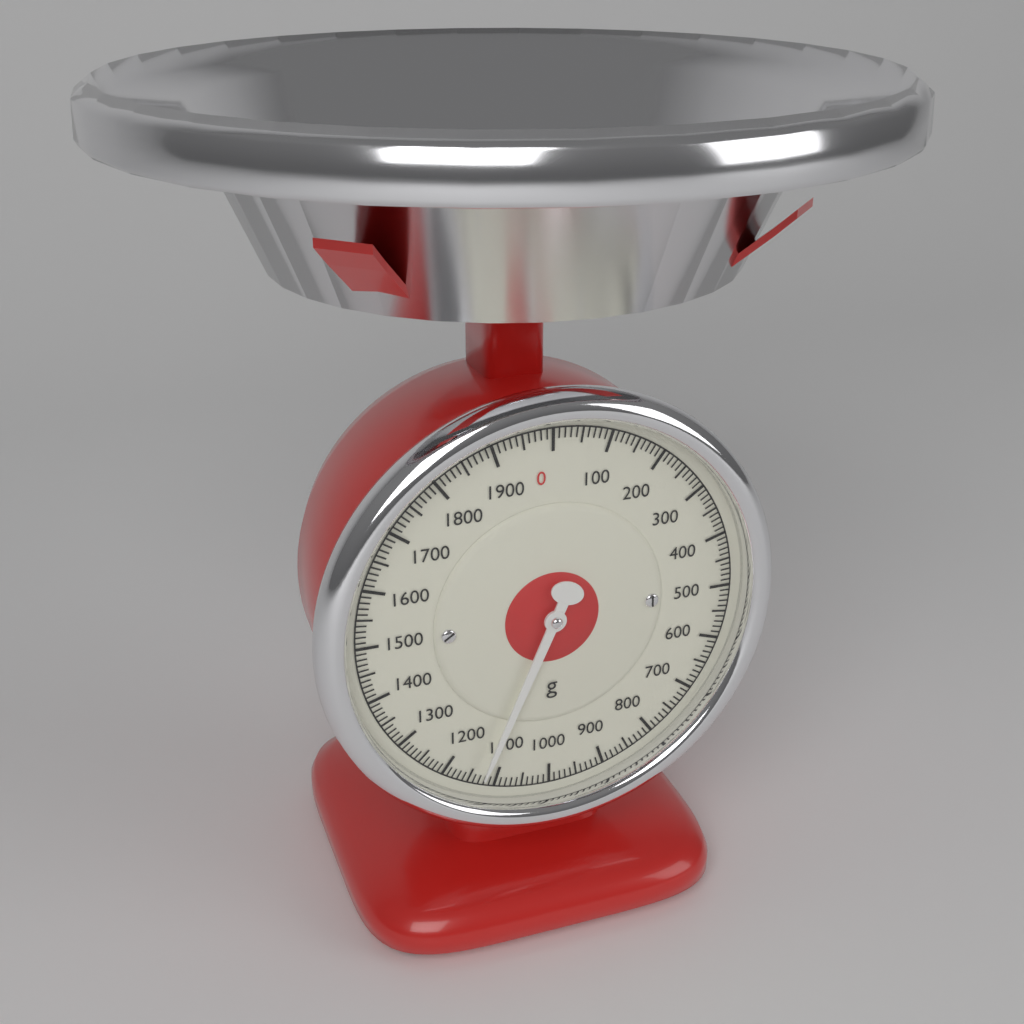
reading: 1130 g
